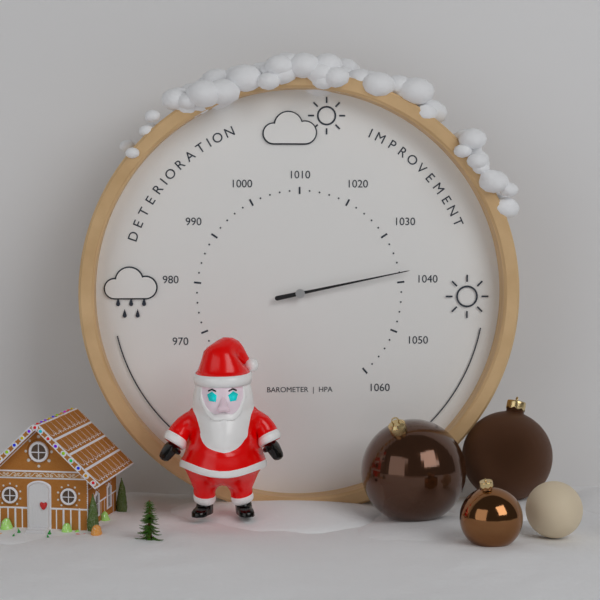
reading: 1038 hPa
